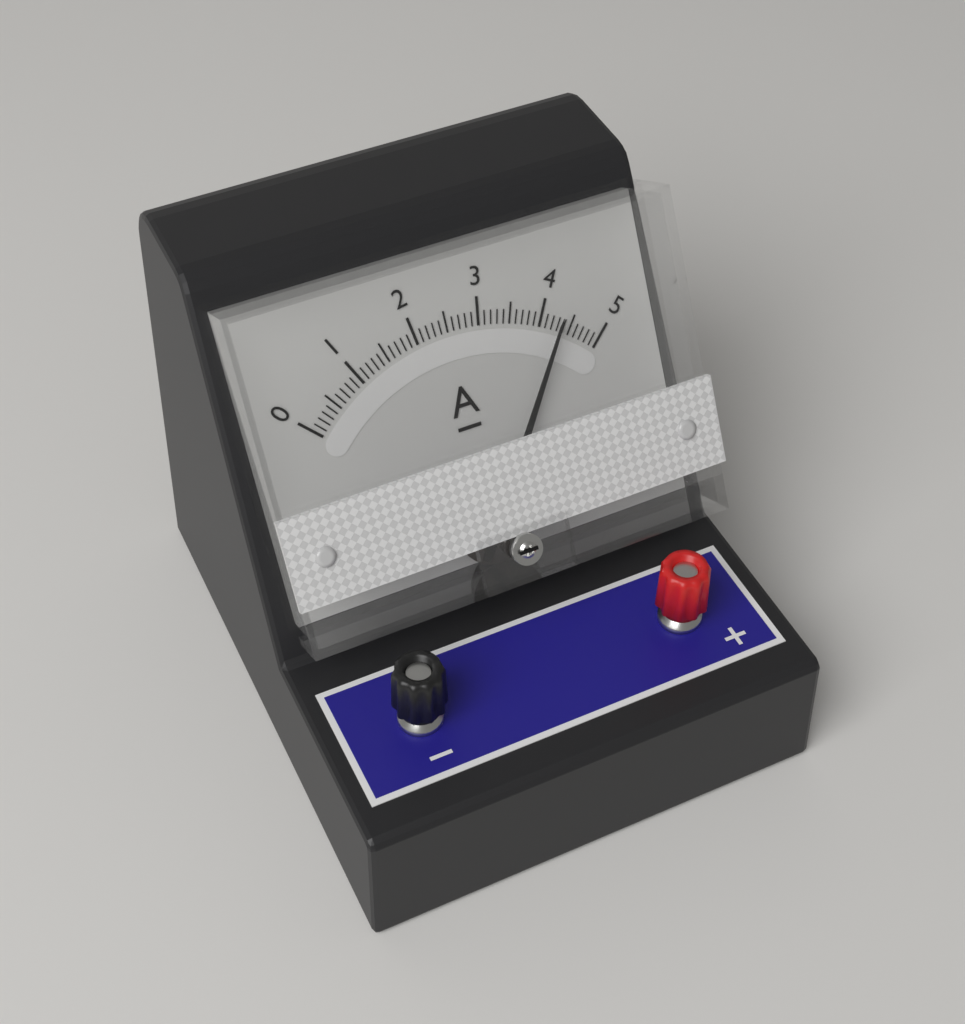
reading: 4.3 A
